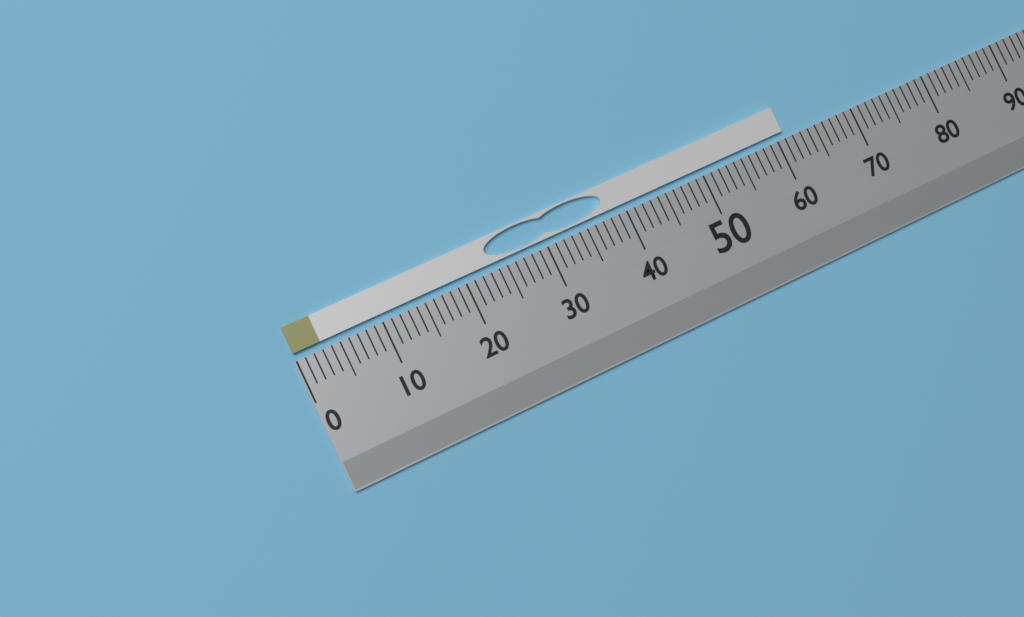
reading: 61 (no unit)
